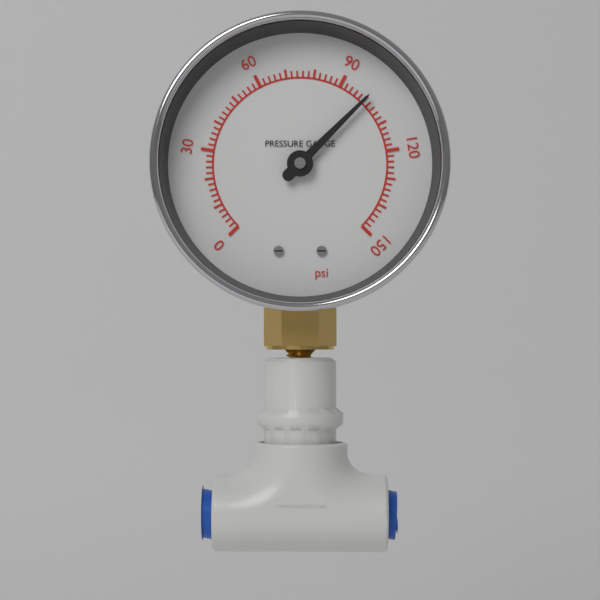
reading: 100 psi
